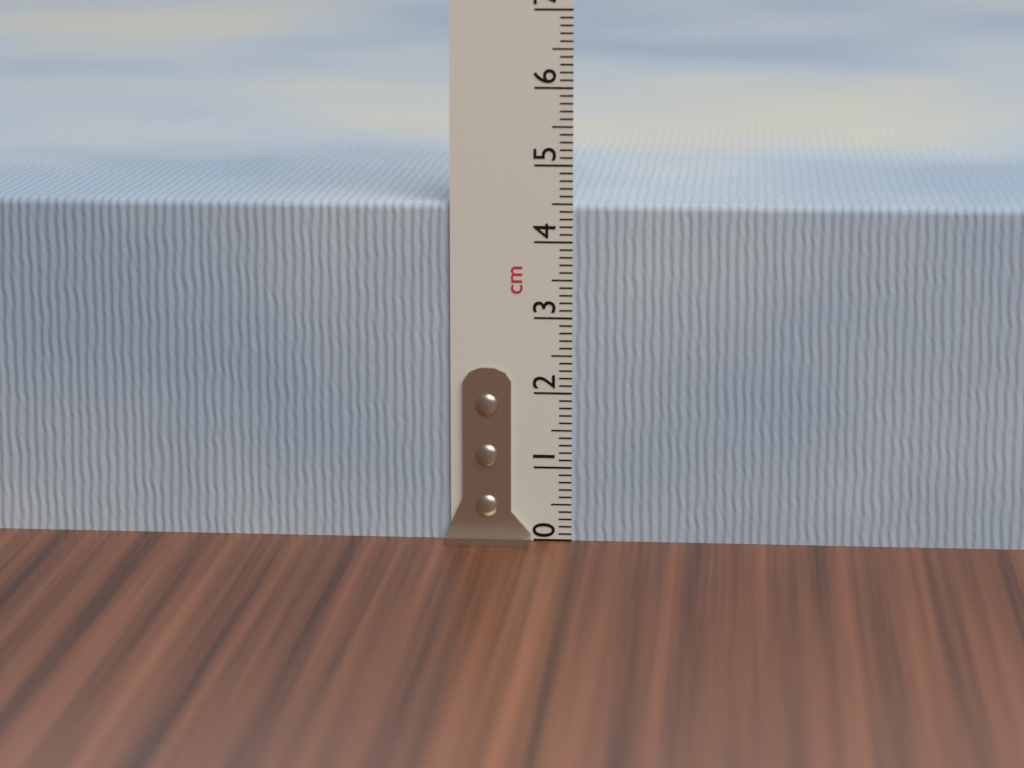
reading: 4.5 cm
